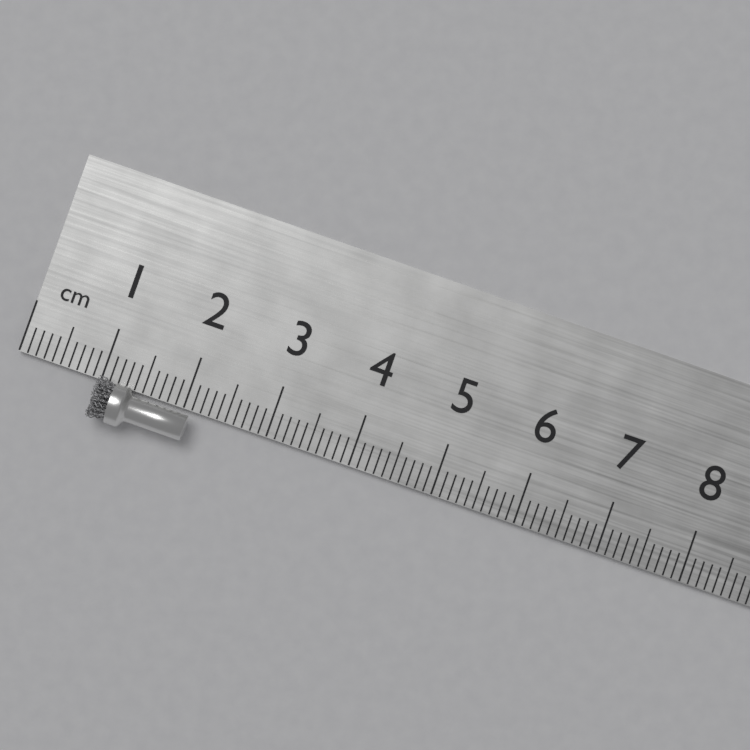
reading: 2.1 cm
